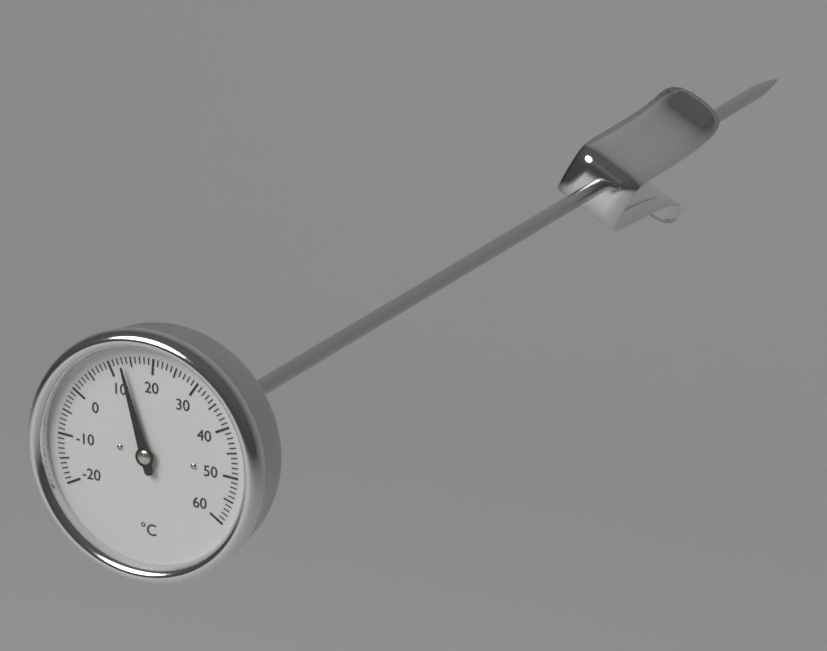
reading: 13 °C
